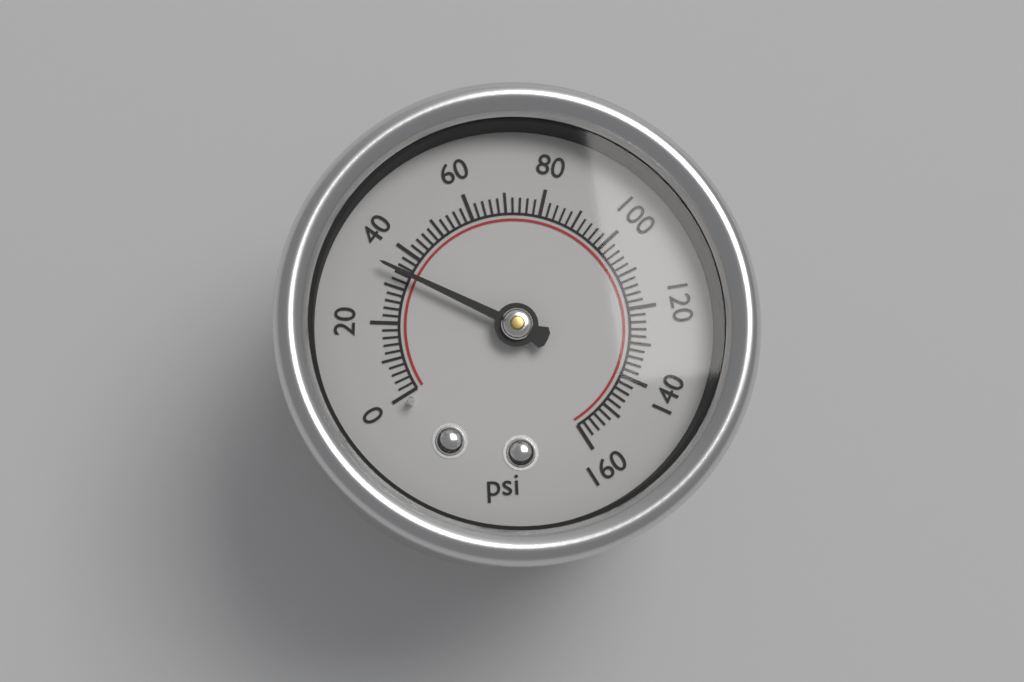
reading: 34 psi
